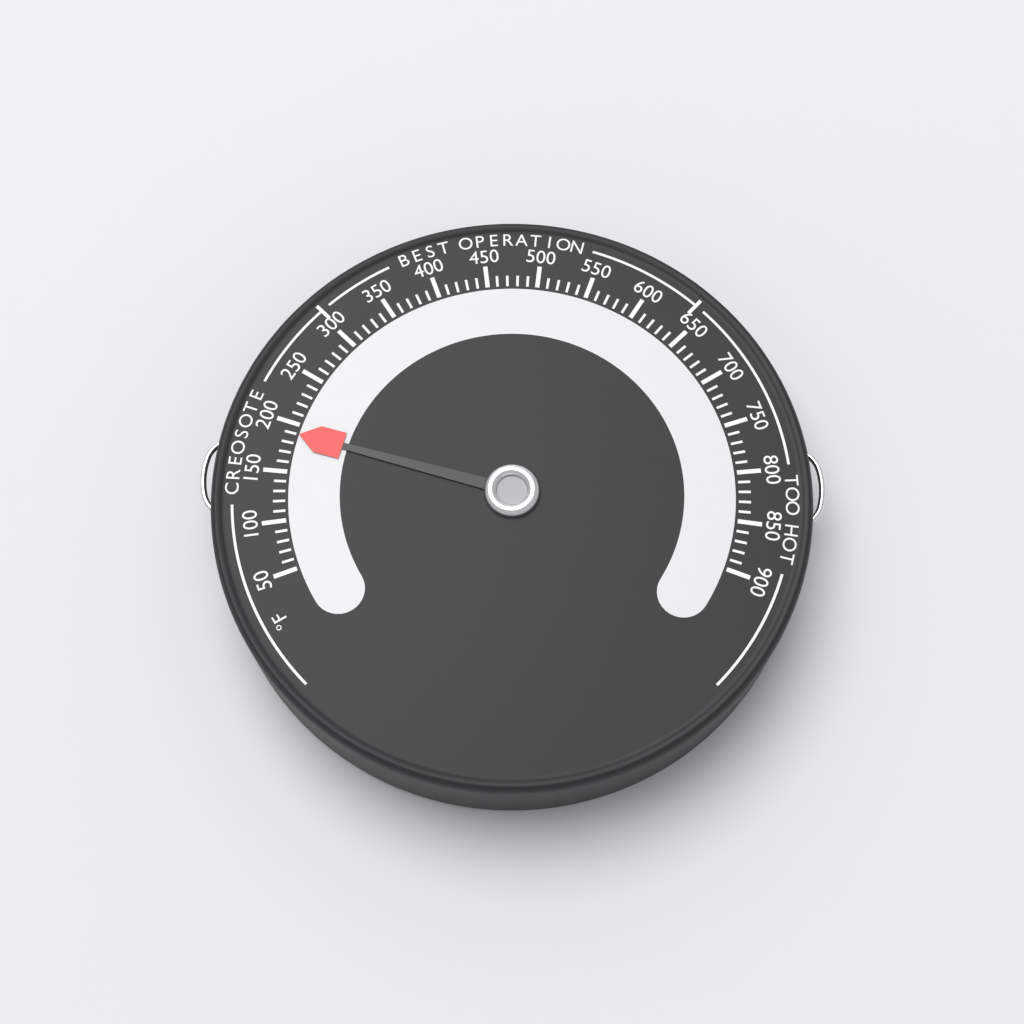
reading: 190 °F
